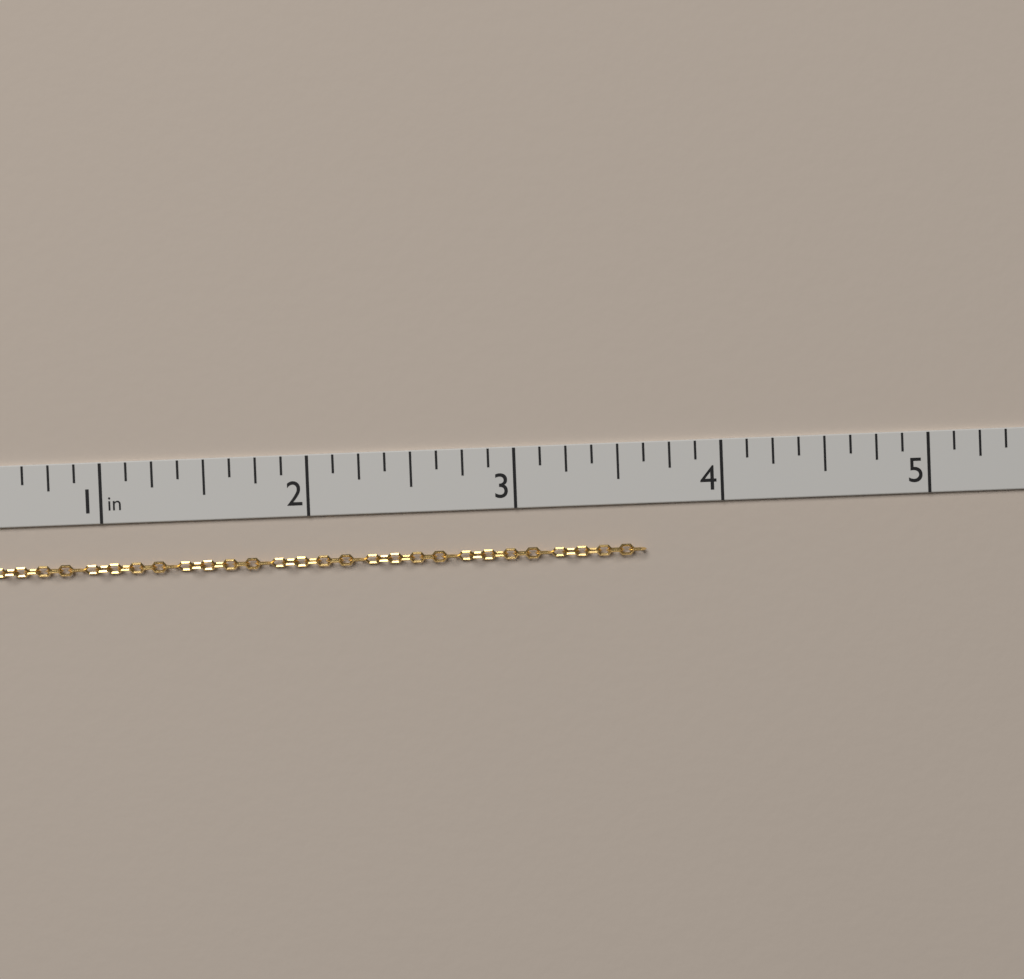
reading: 3.625 in
